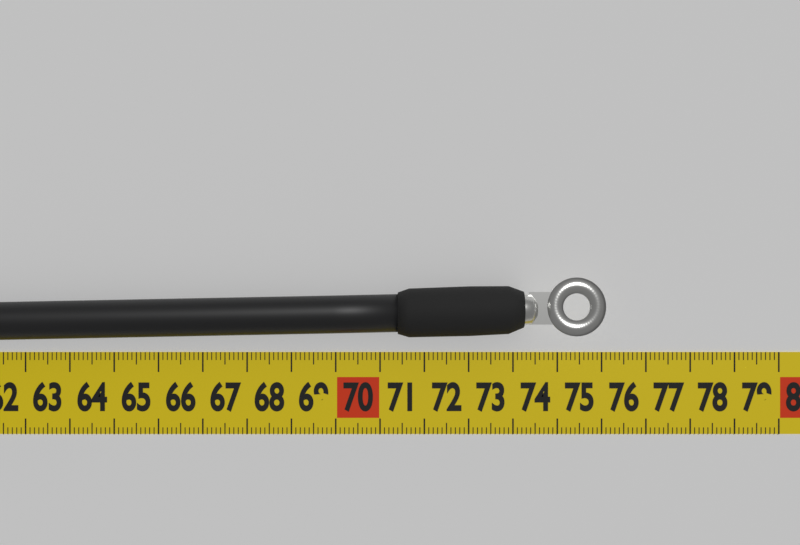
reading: 76.0 cm
